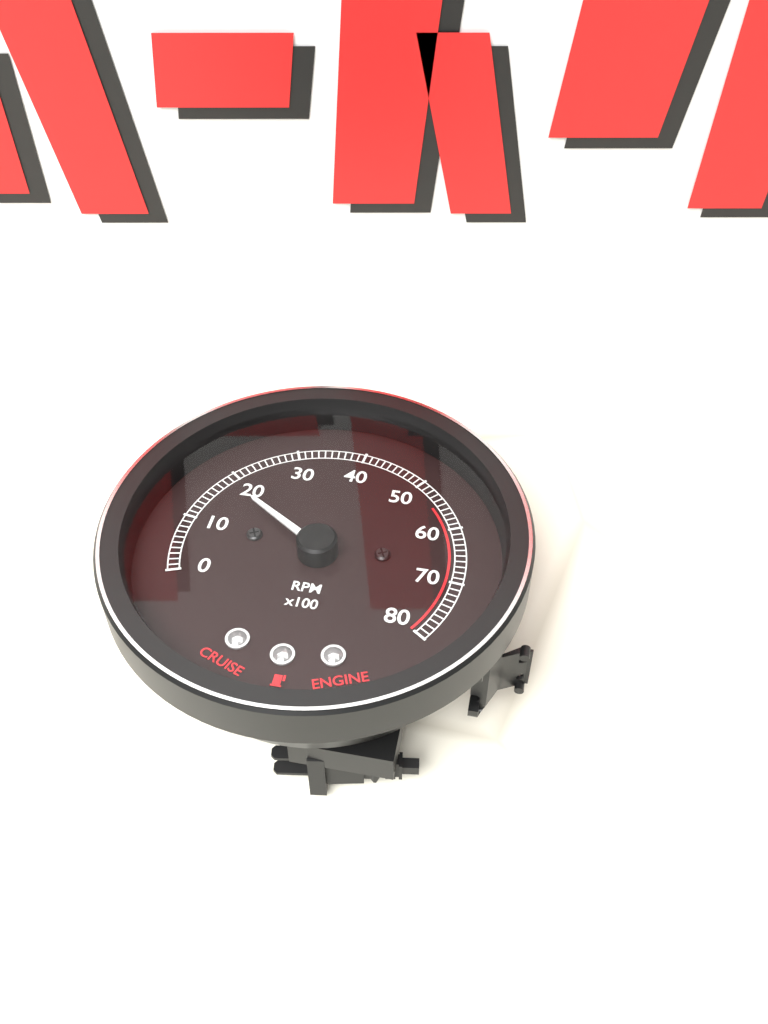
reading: 1800 RPM
